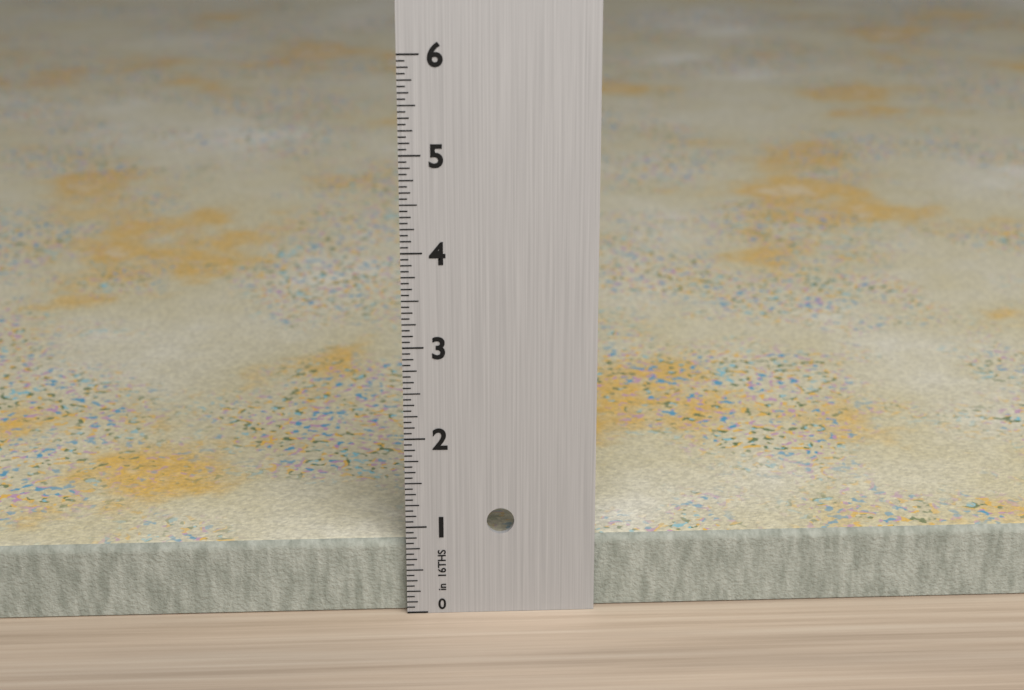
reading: 0.8125 in
